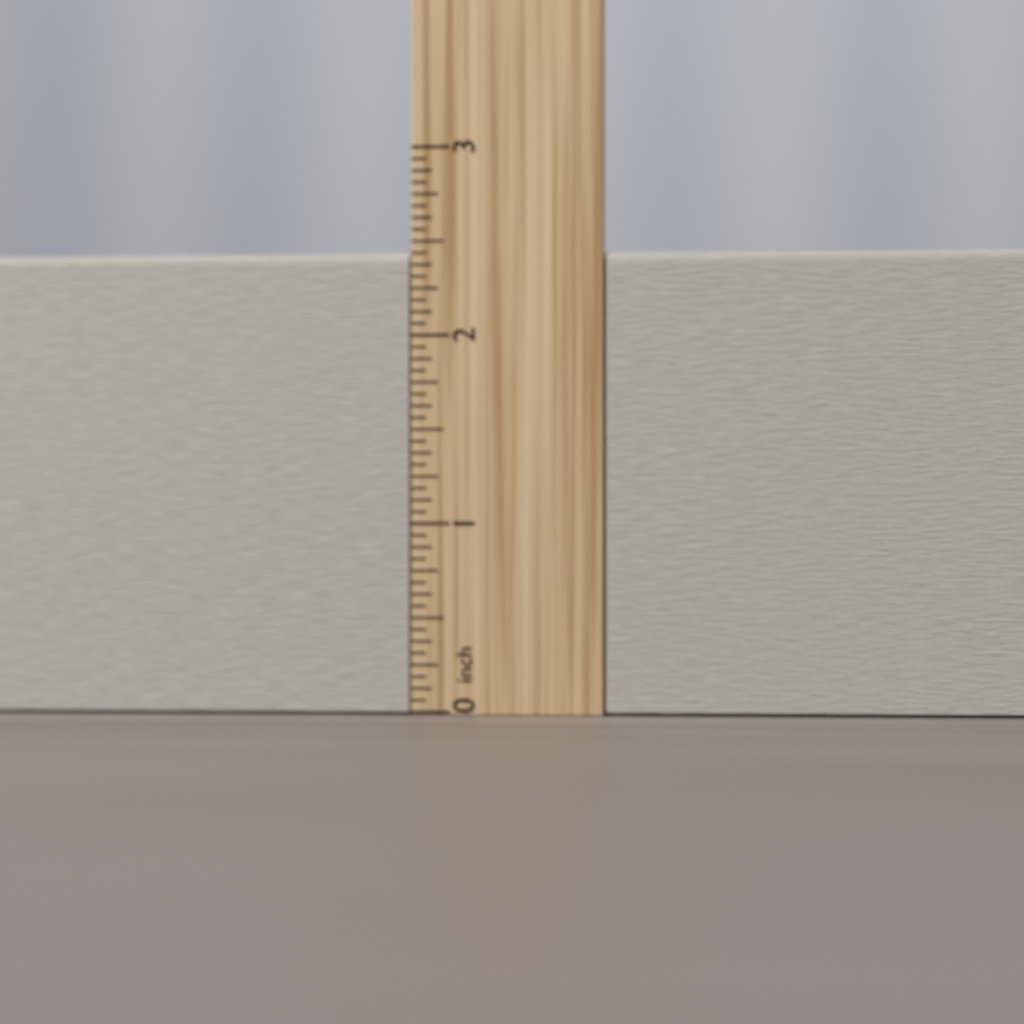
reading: 2.4375 inch
